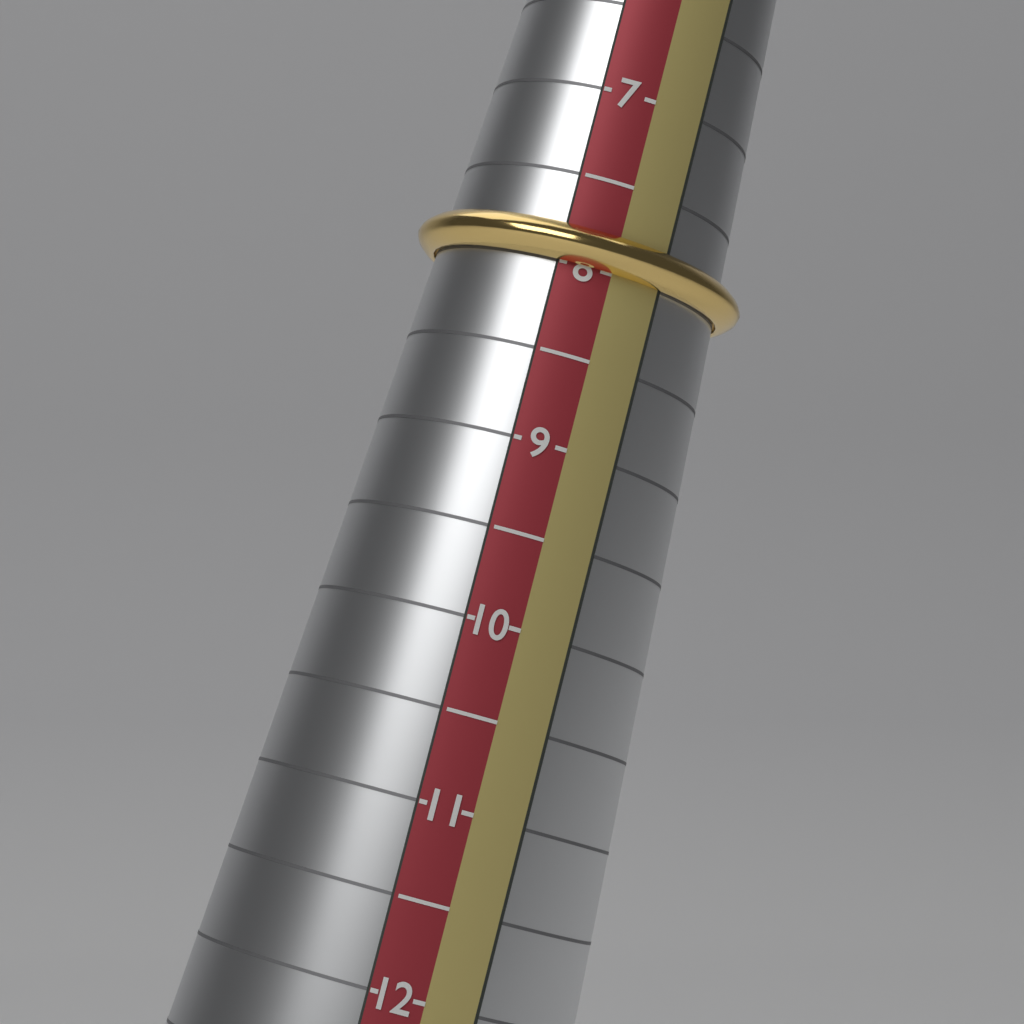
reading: 8.0 (no unit)
